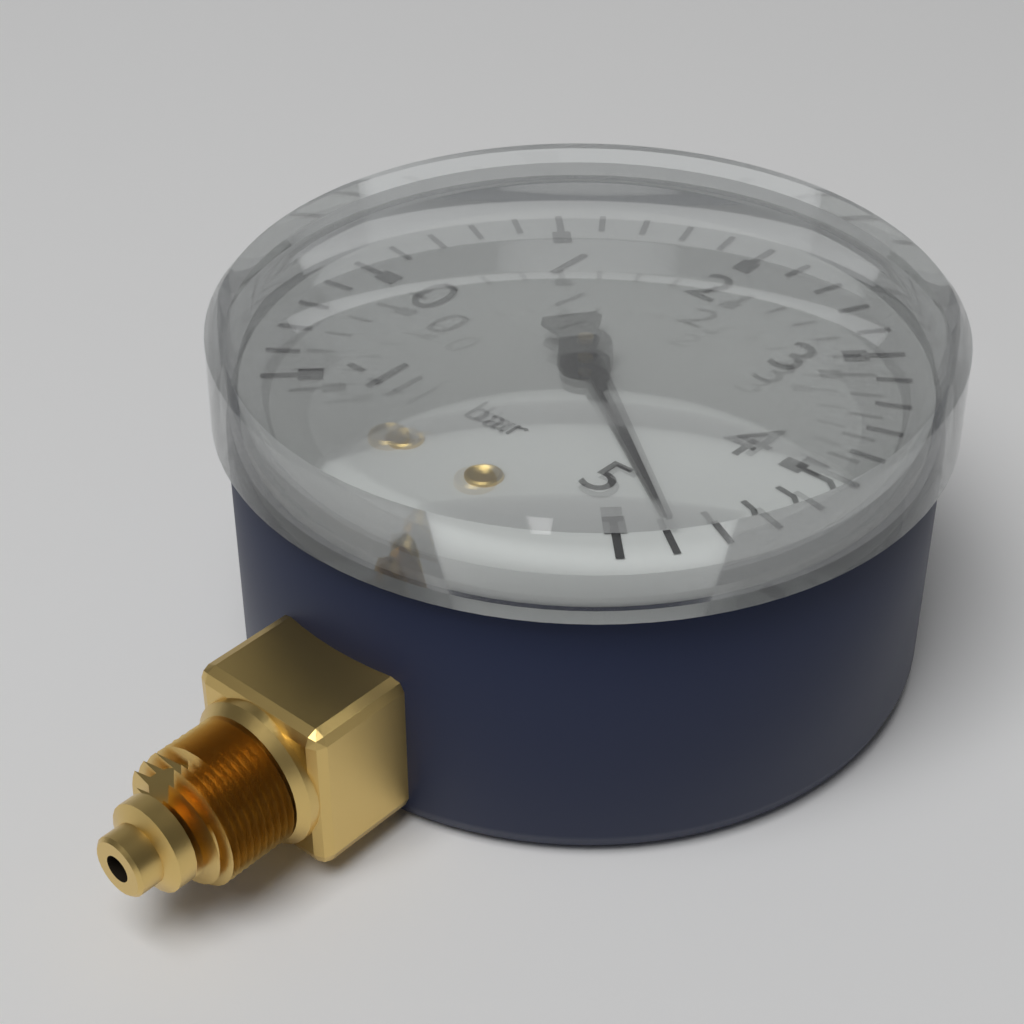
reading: 4.8 bar
